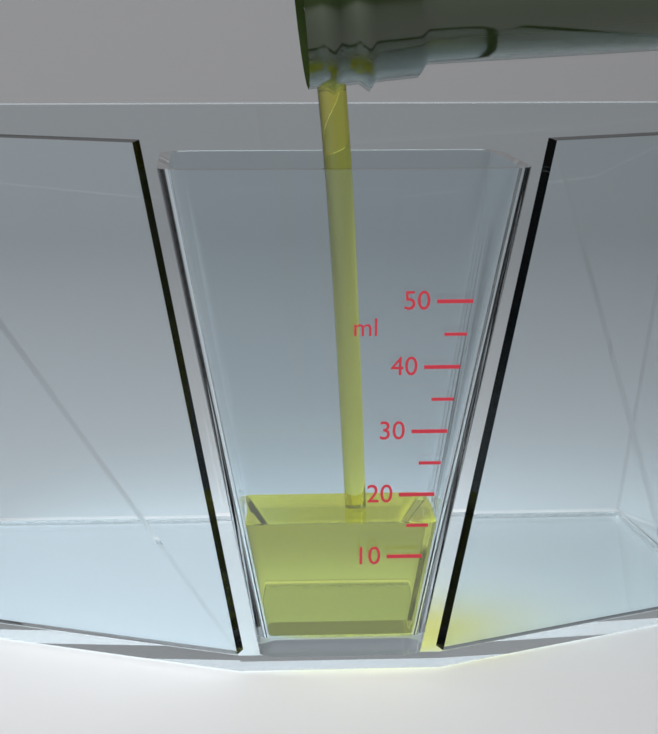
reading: 15 ml
